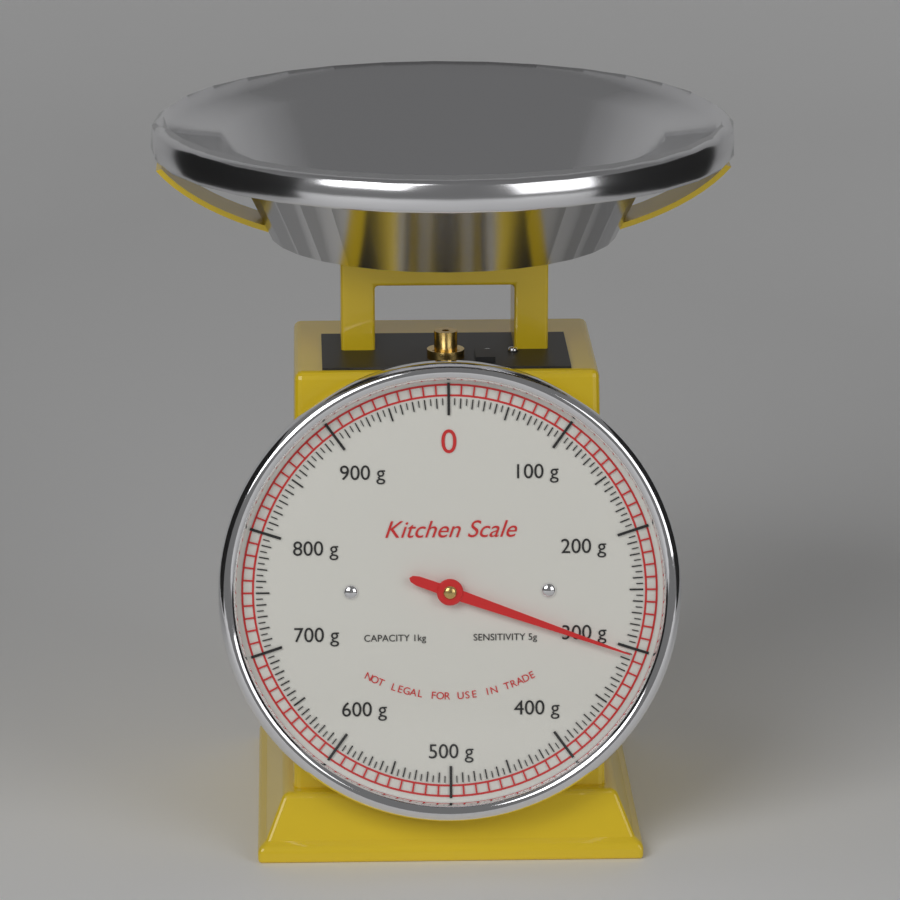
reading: 305 g
